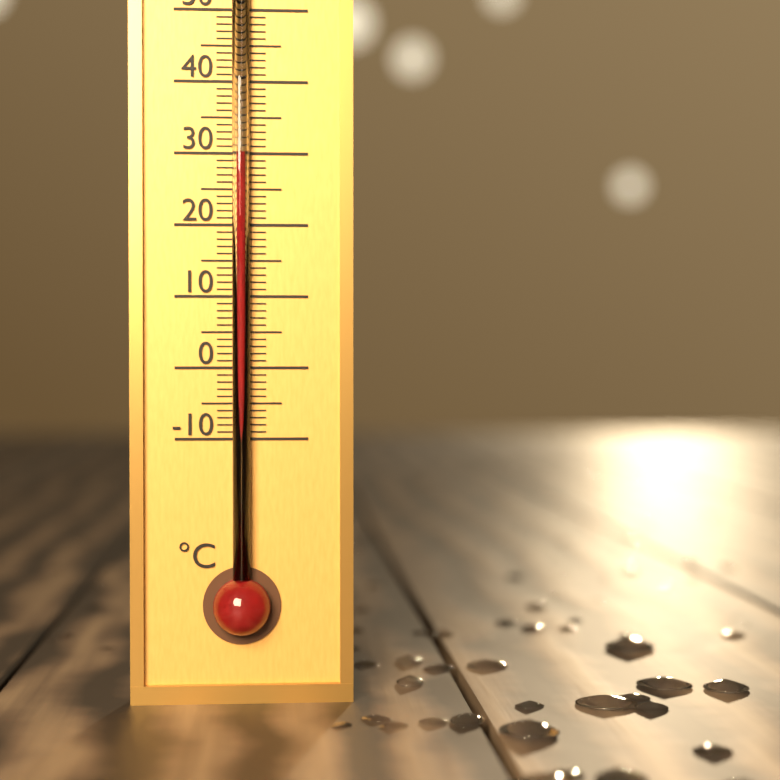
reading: 30 °C
